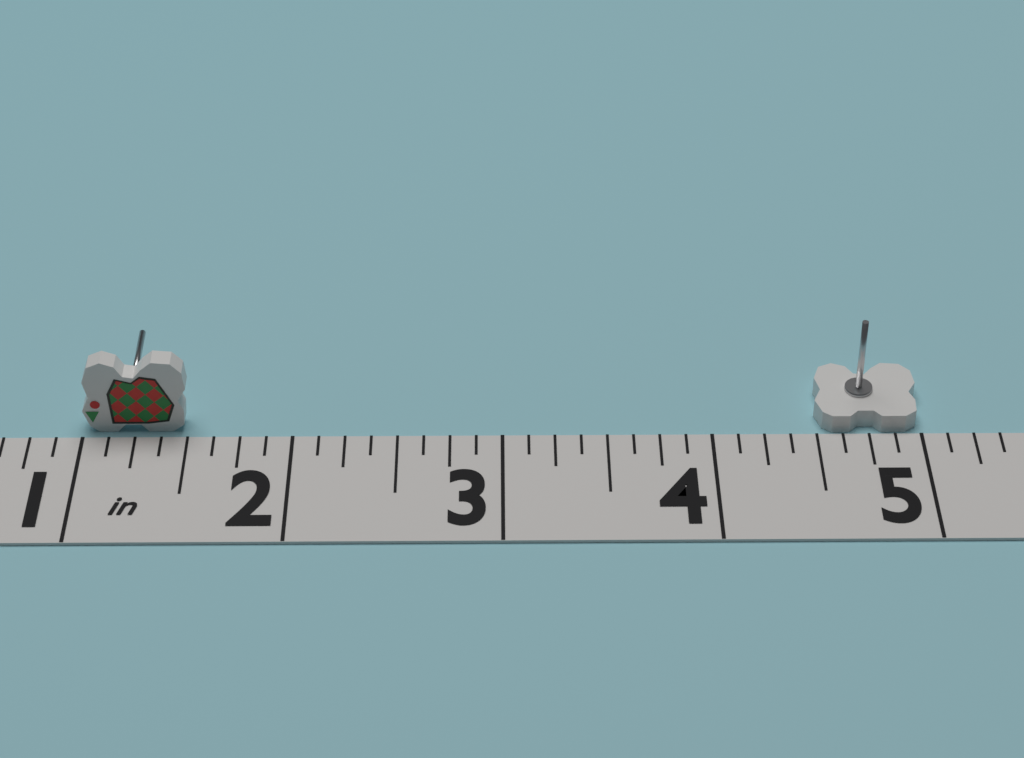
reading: 5.000 in
